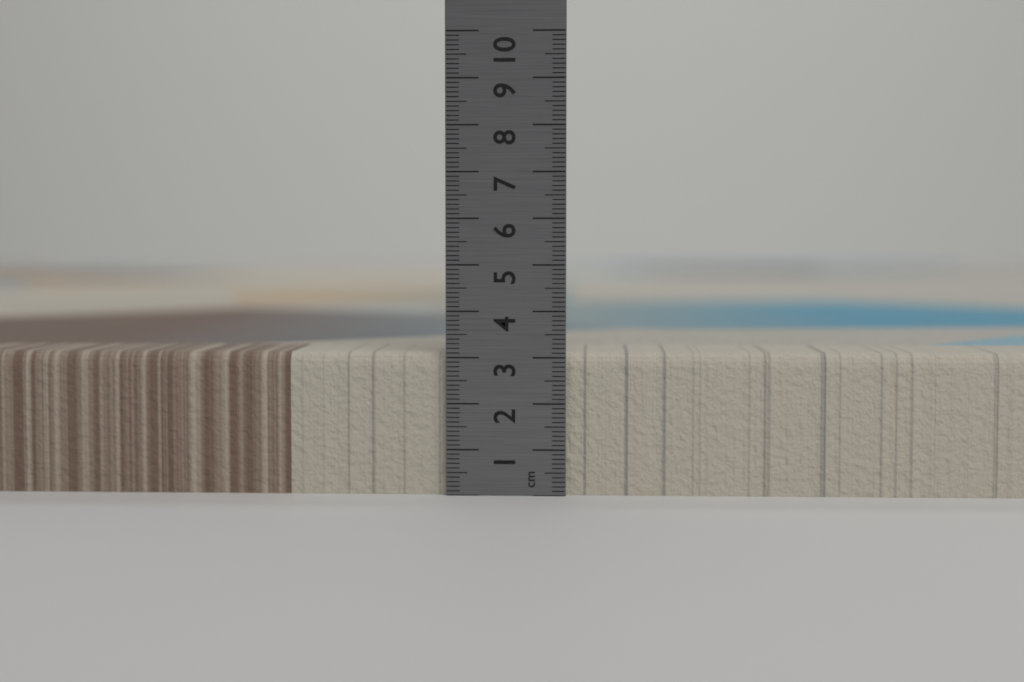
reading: 3.1 cm
